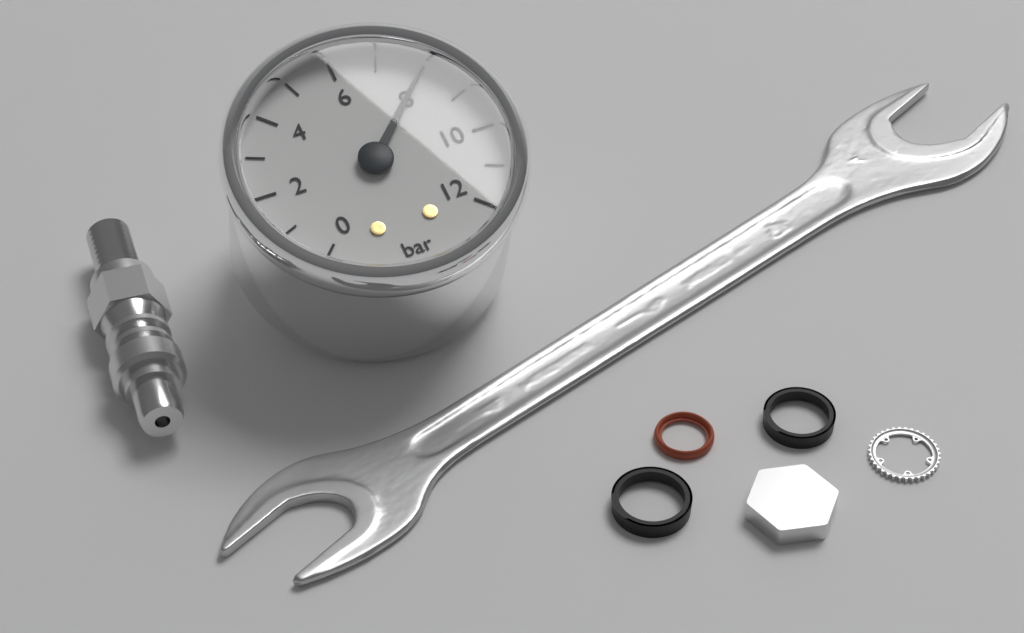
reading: 8 bar
